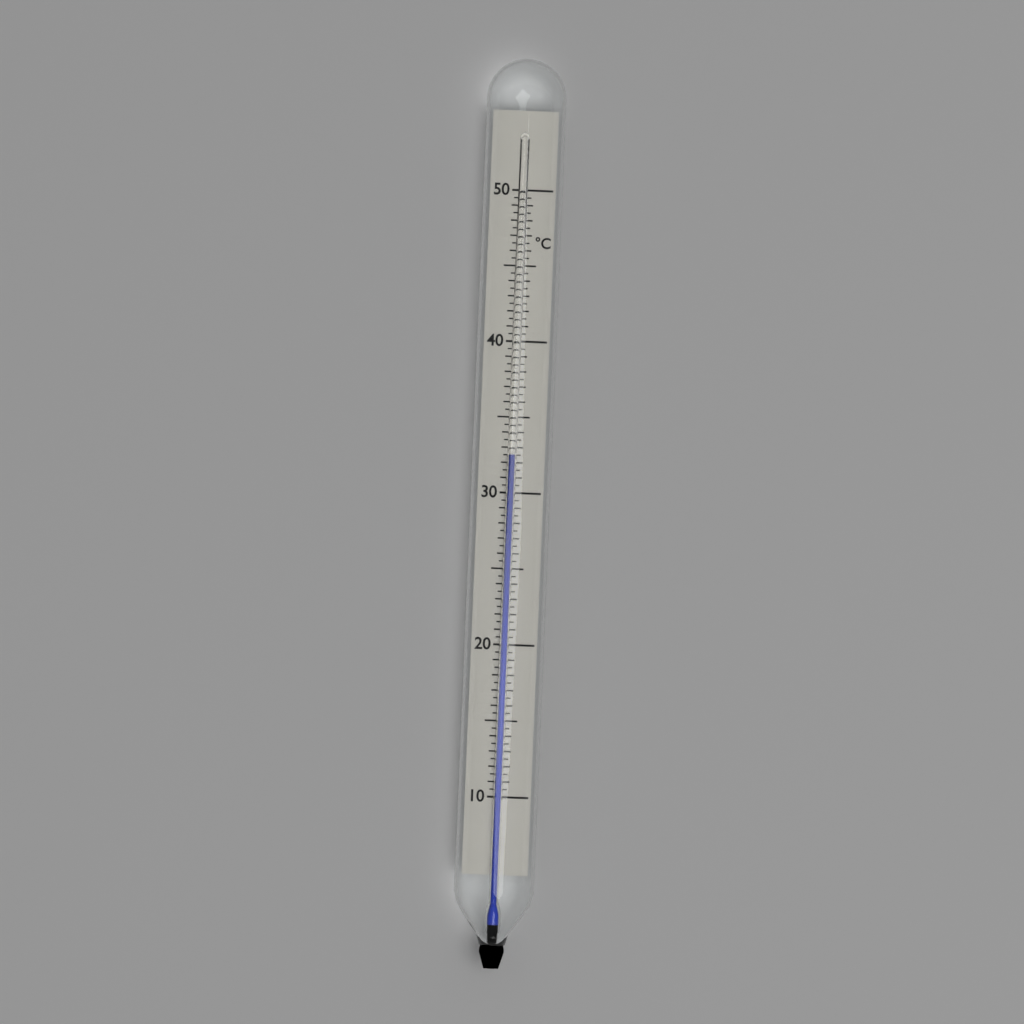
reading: 32.5 °C
